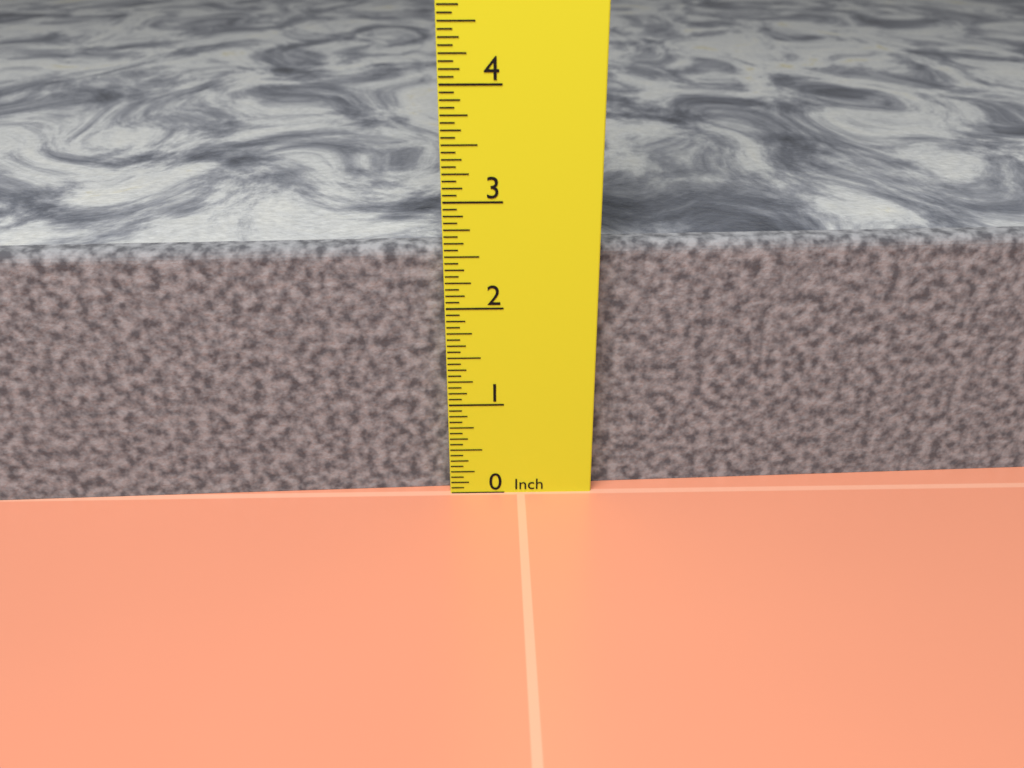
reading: 2.5625 in
